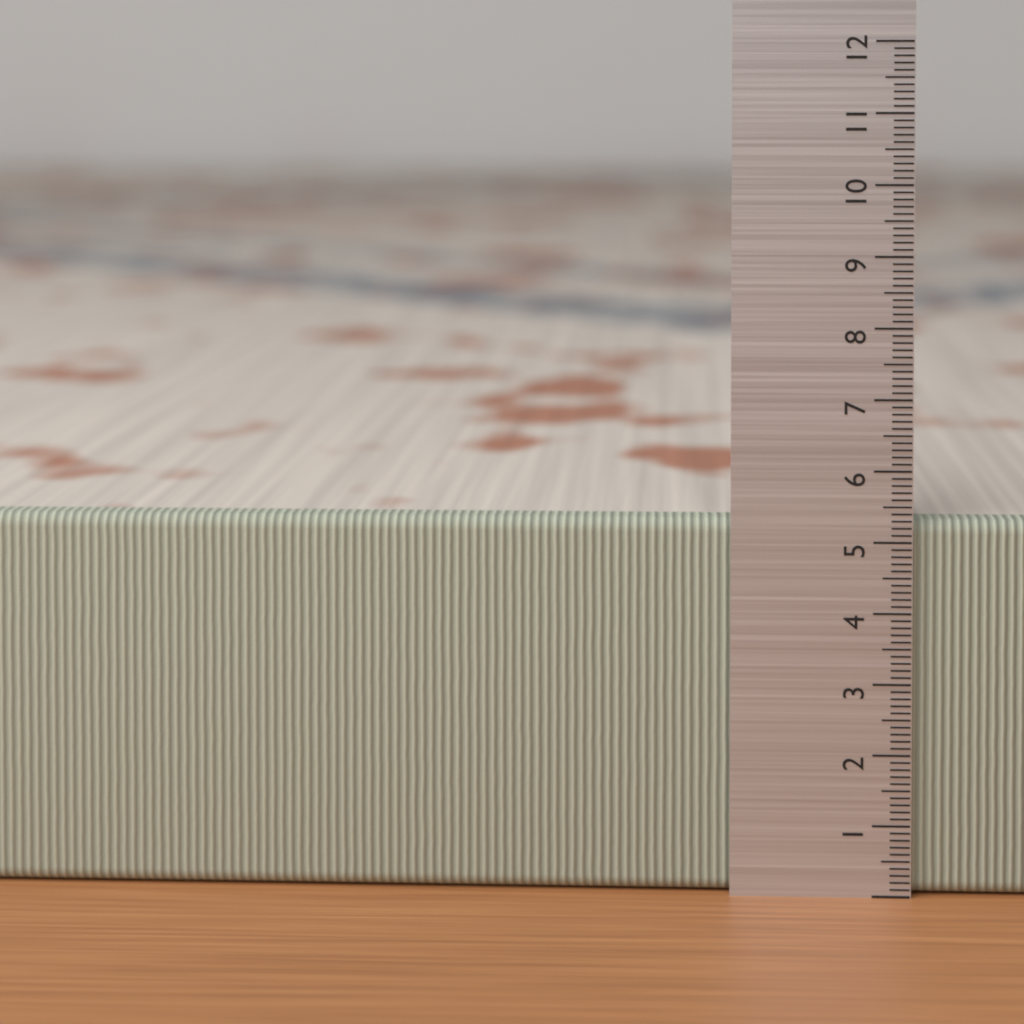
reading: 5.3 (no unit)
